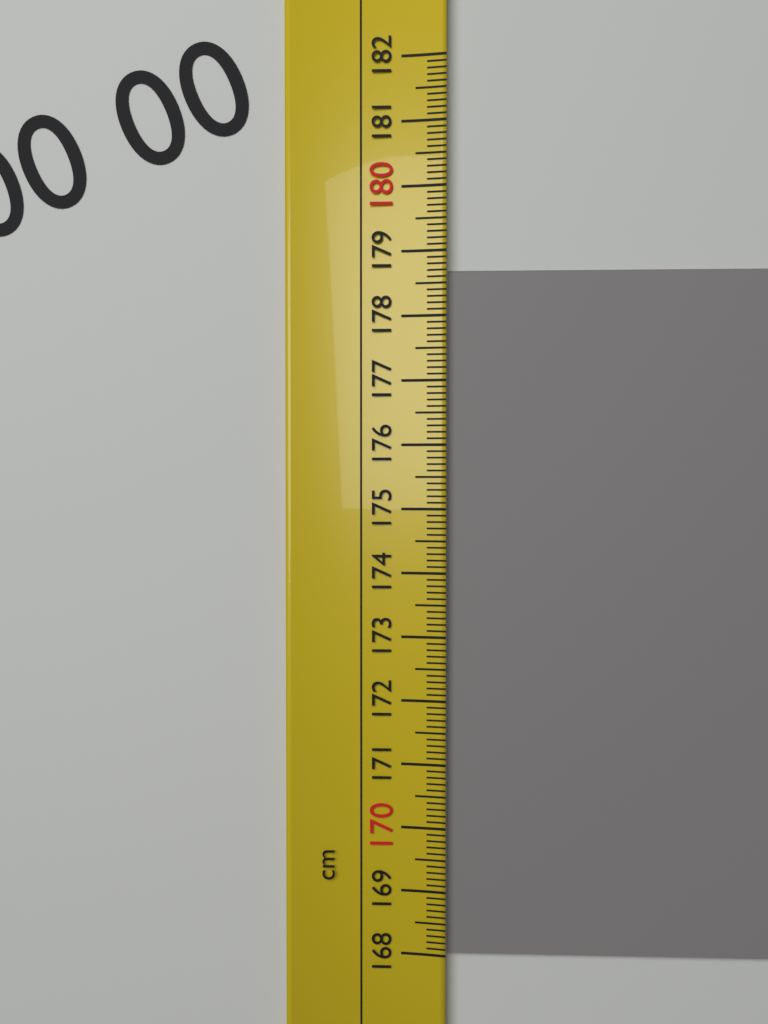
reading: 178.7 cm
